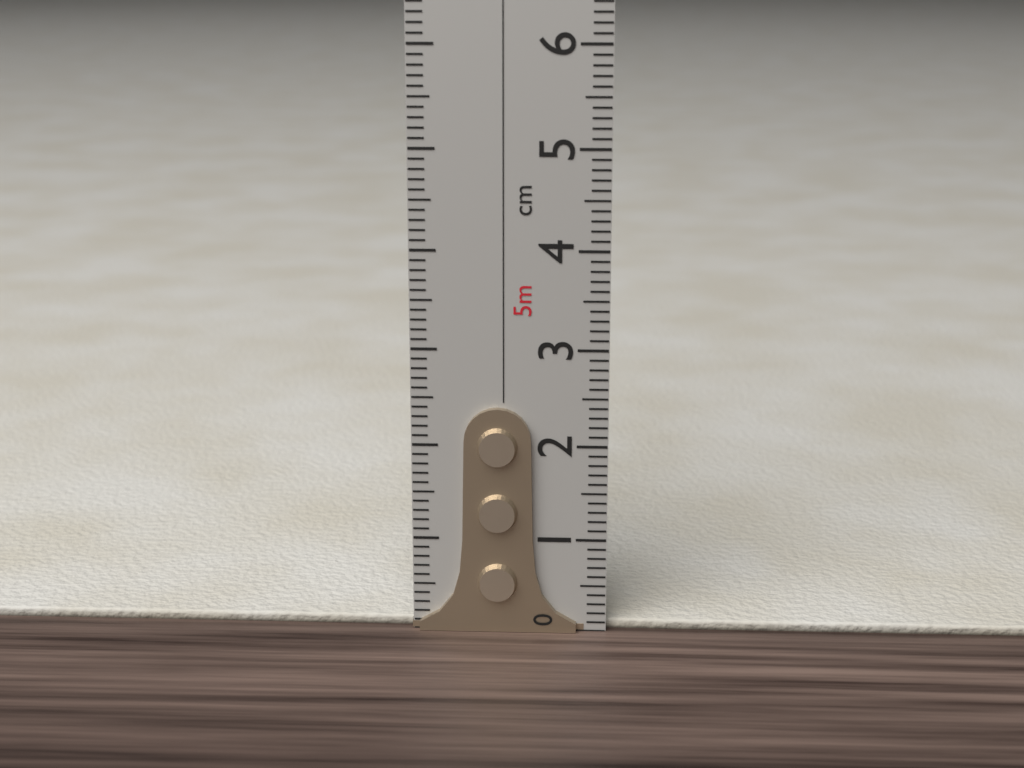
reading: 0.1 cm
